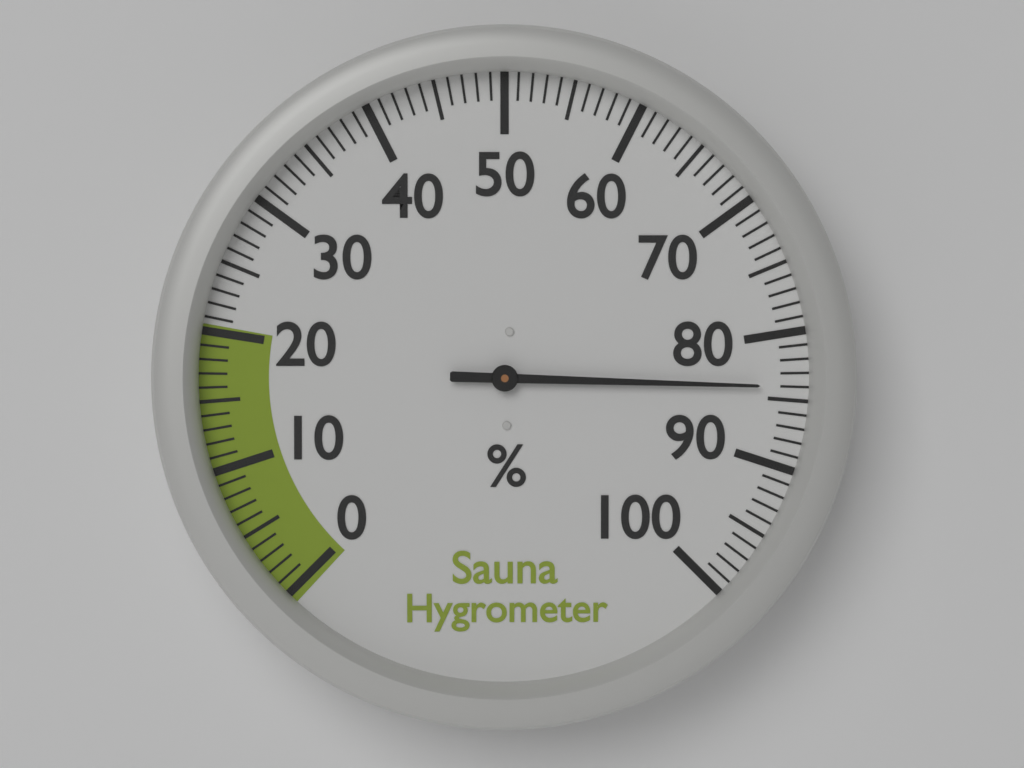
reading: 84 %
